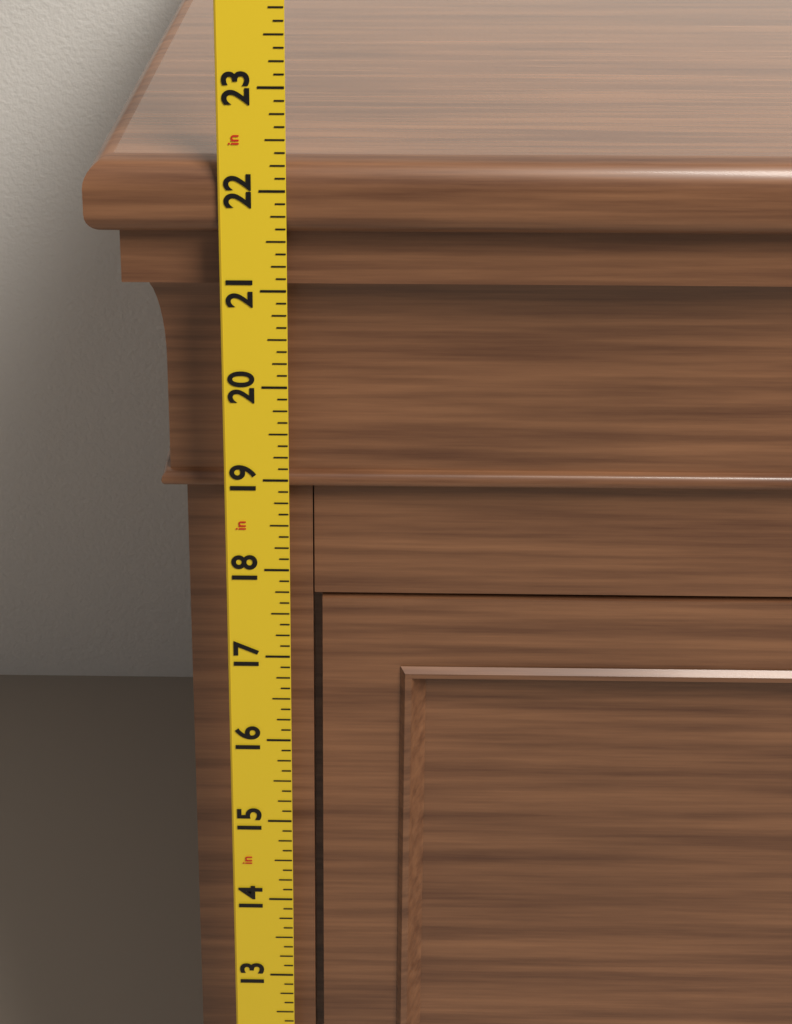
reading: 22.250 in
